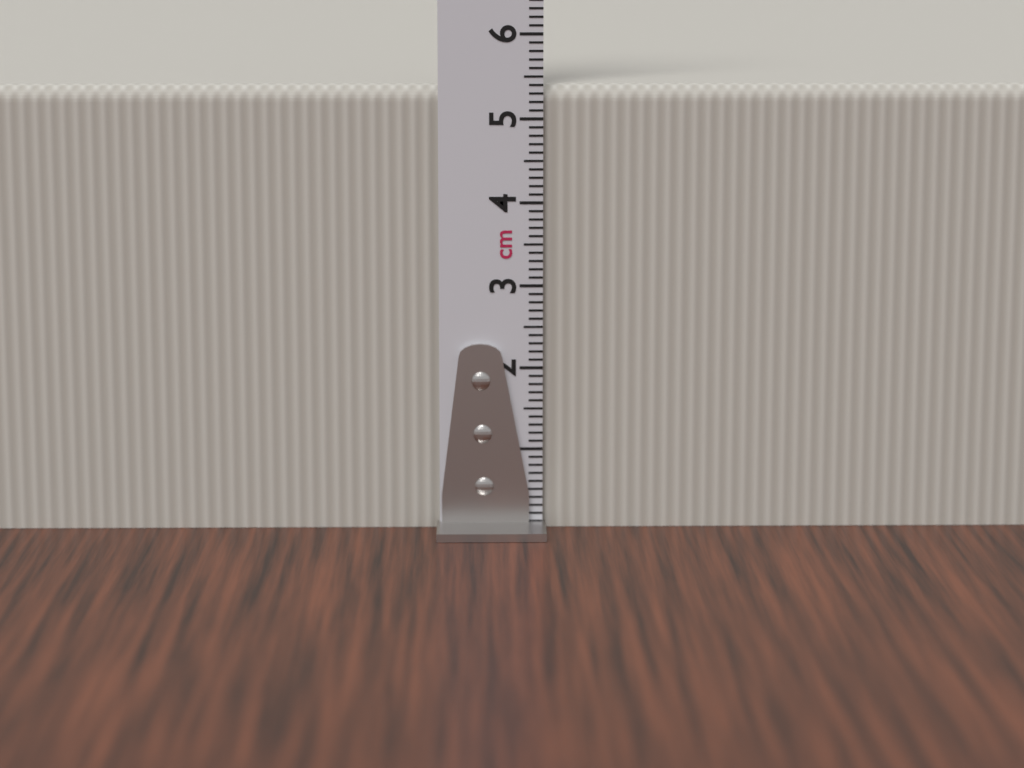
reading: 5.4 cm
